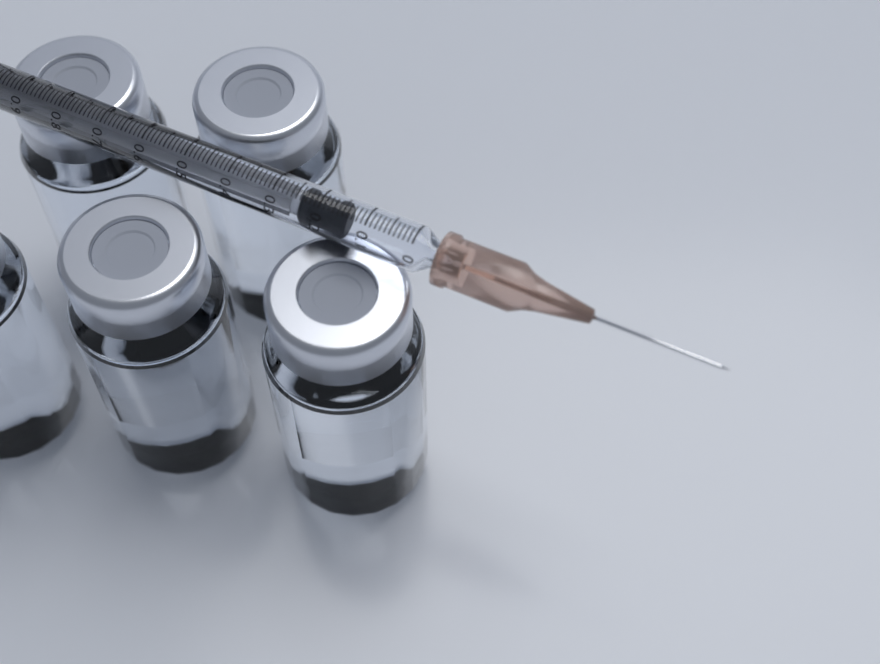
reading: 0.14 ml
